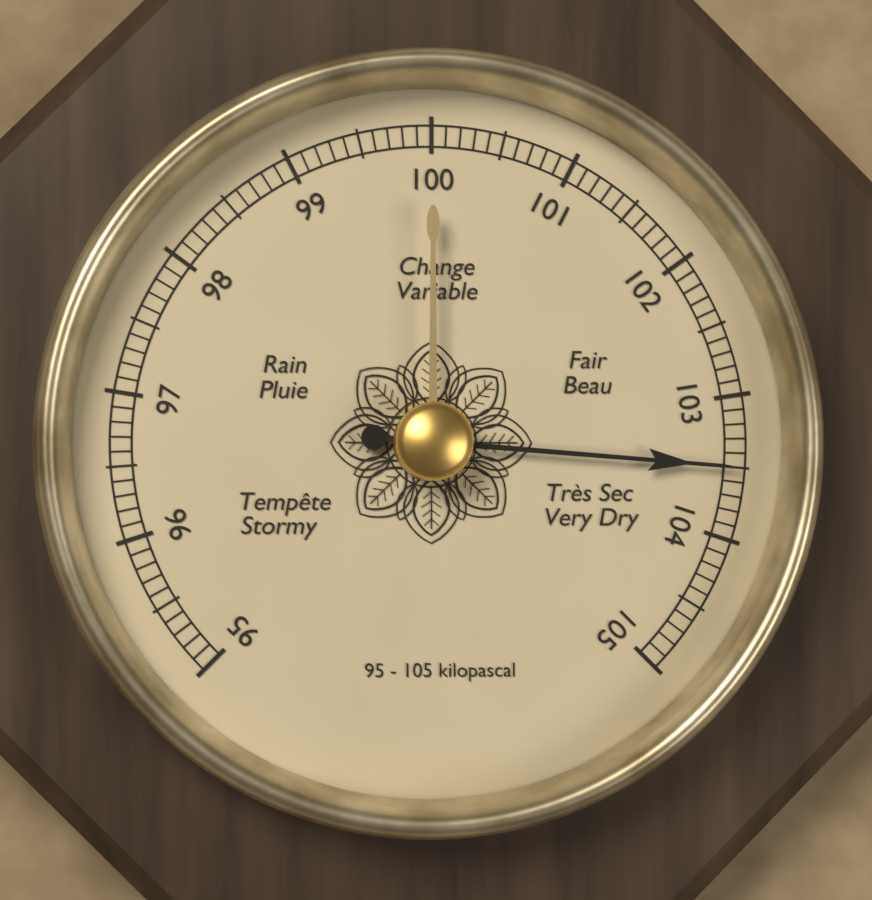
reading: 103.5 kPa
